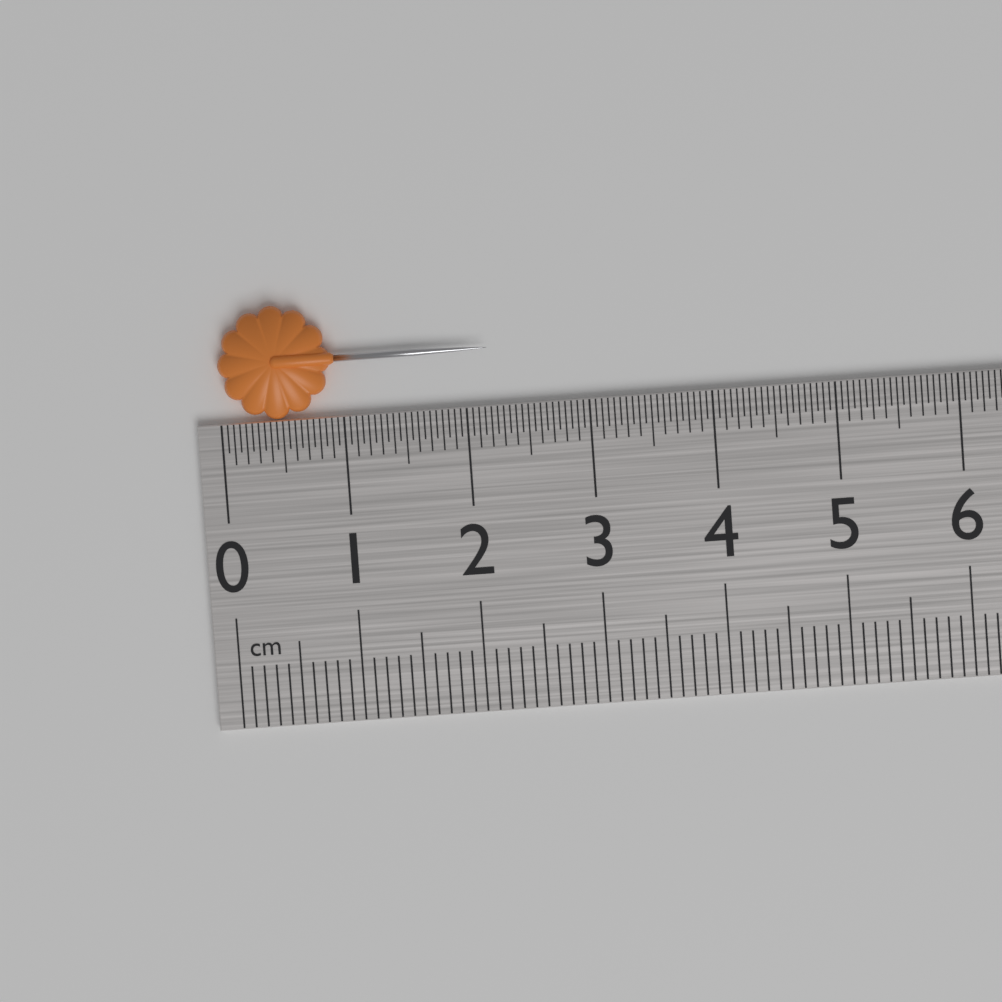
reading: 2.20 cm
